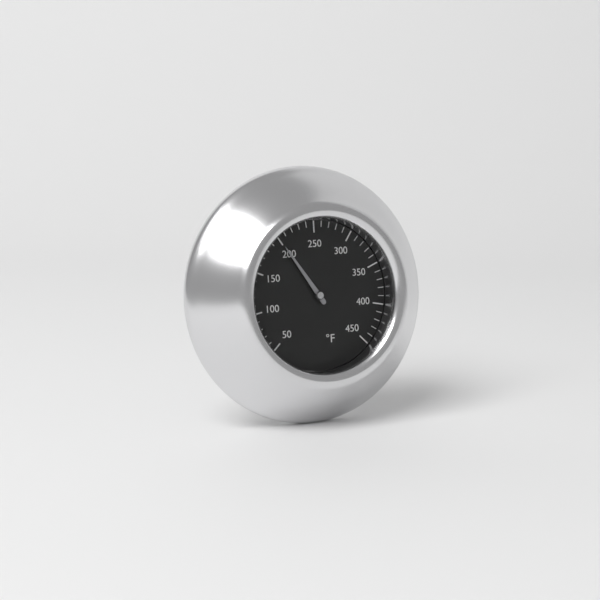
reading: 200 °F
